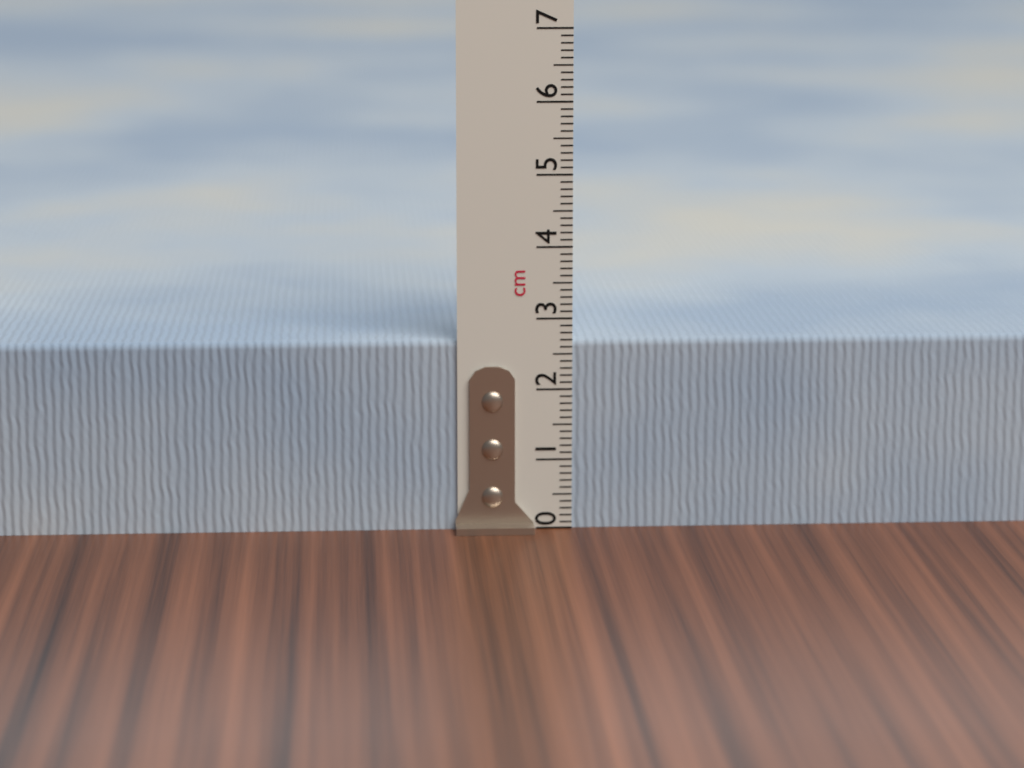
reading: 2.7 cm
